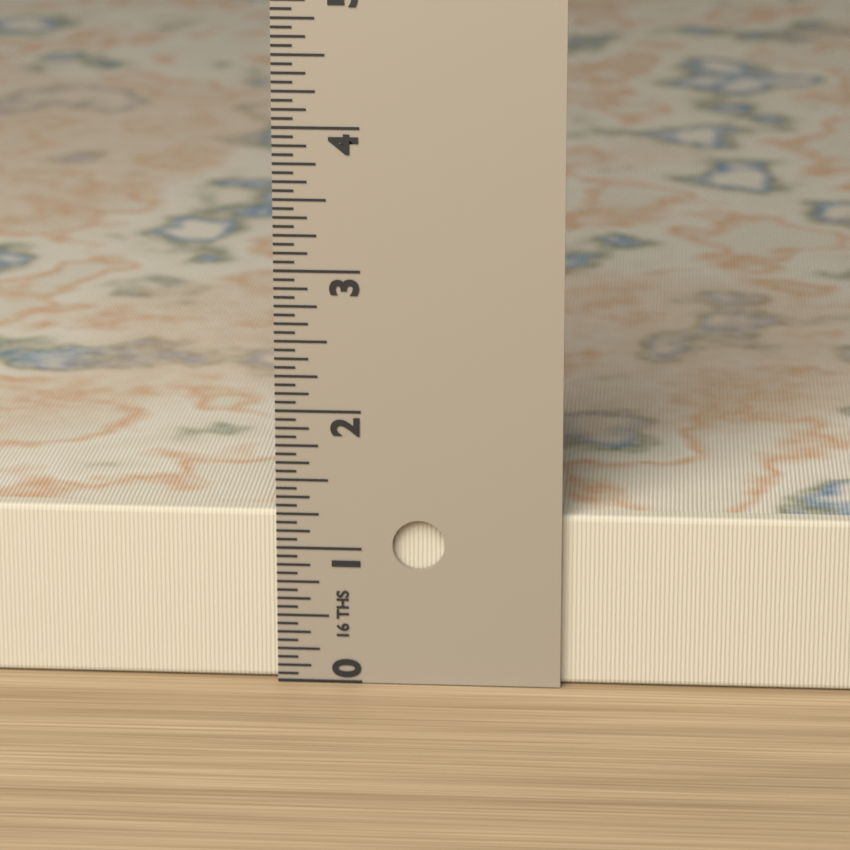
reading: 1.2500 in
